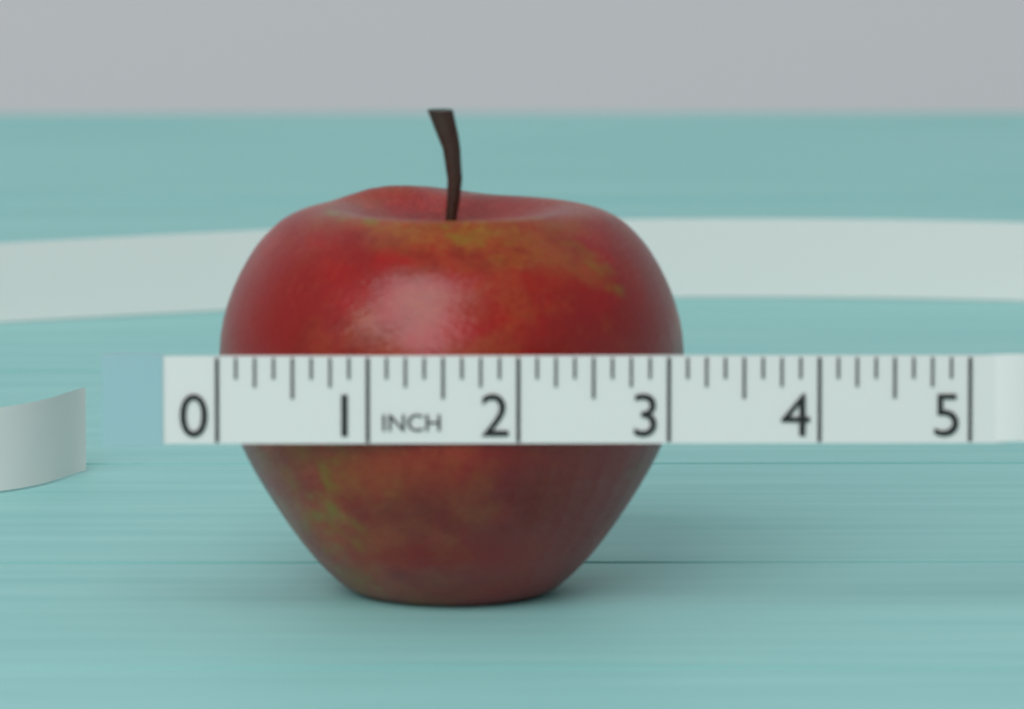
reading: 3.125 in
